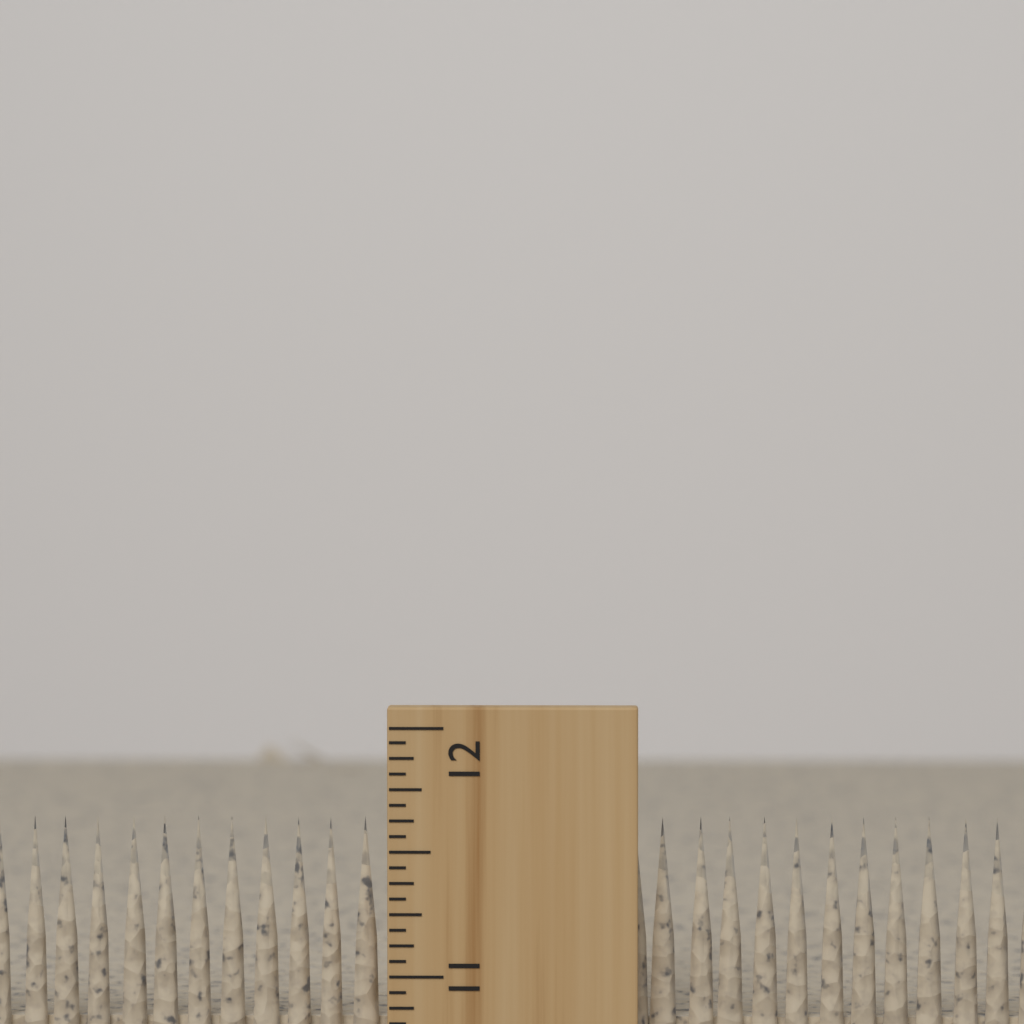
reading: 11.6250 inch
